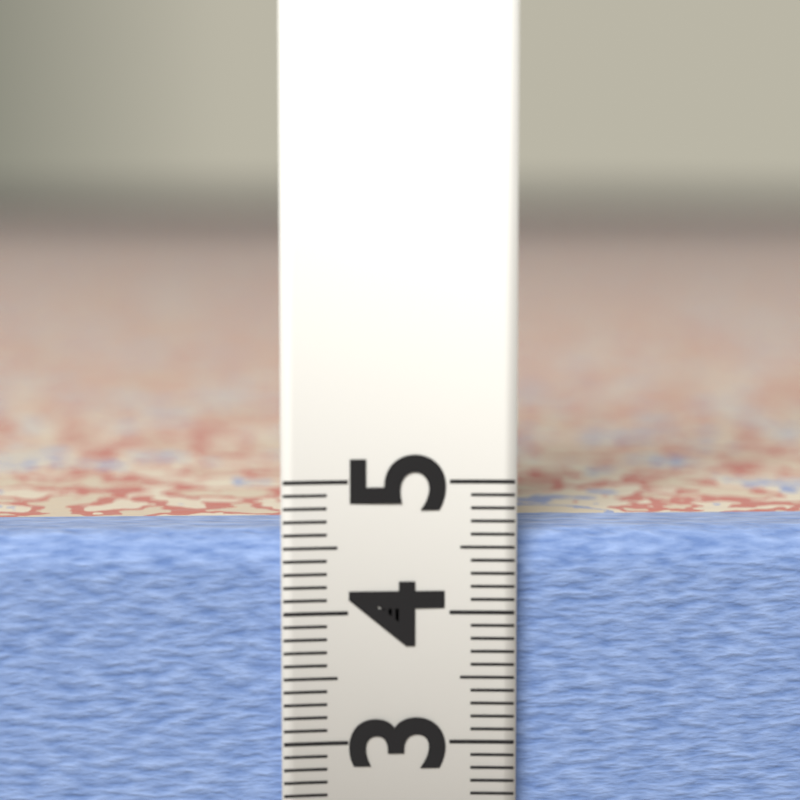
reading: 4.6 (no unit)
